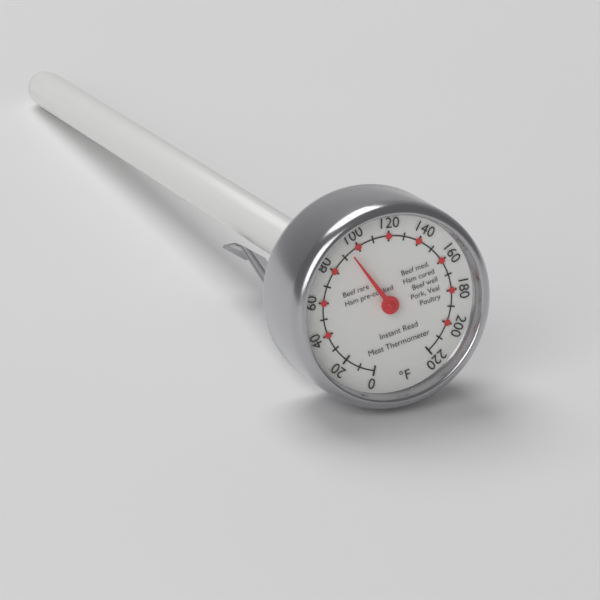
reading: 94 °F
